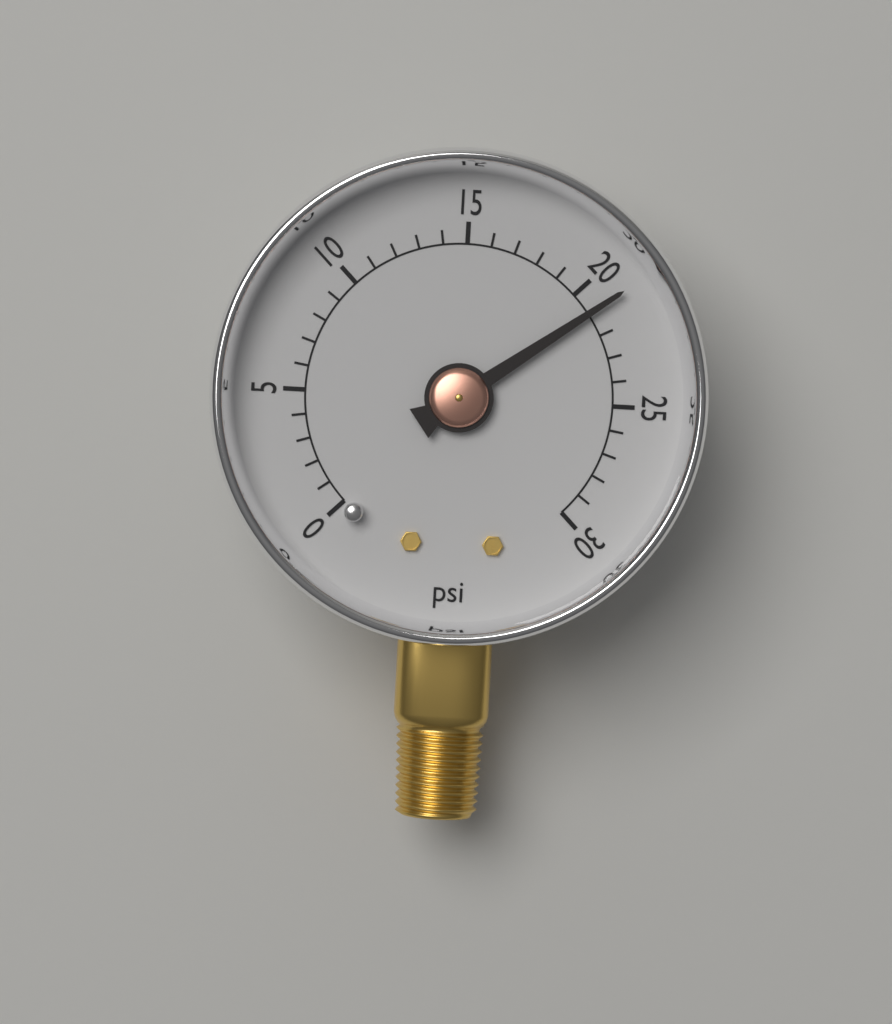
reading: 21 psi
